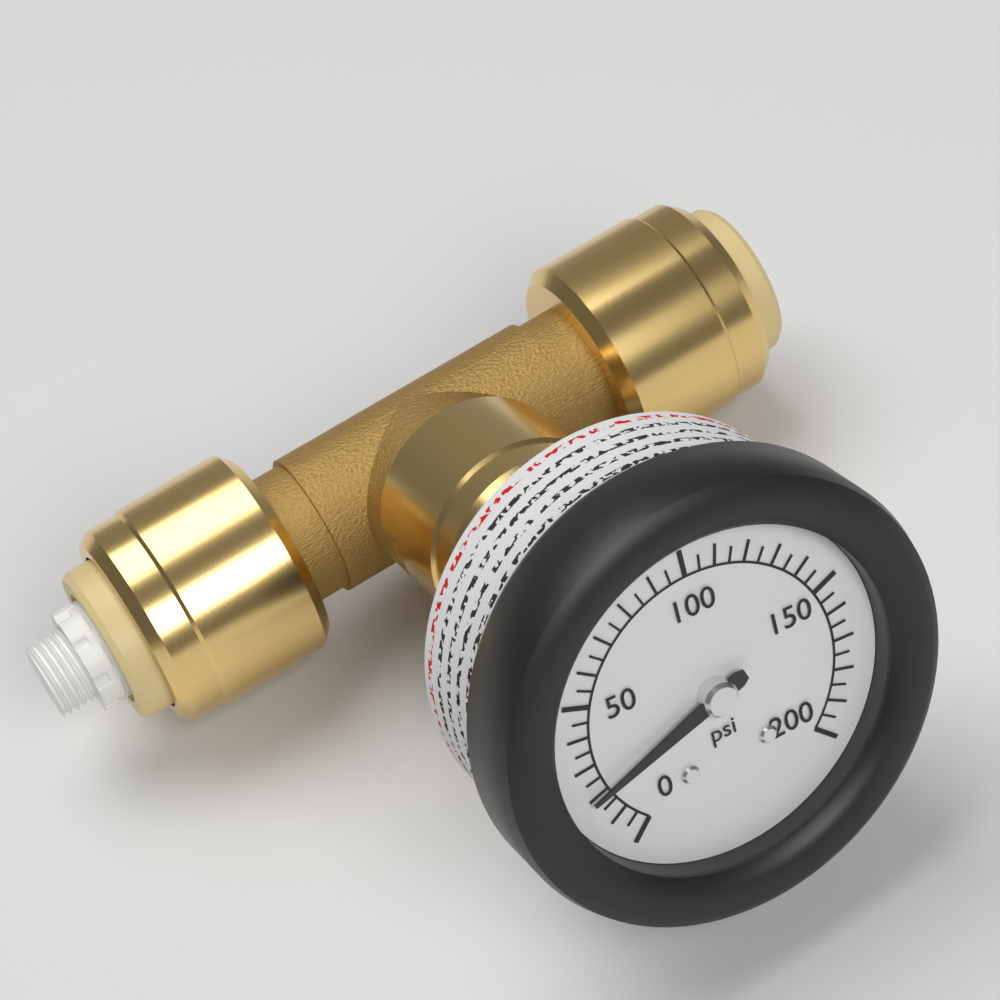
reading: 20 psi
